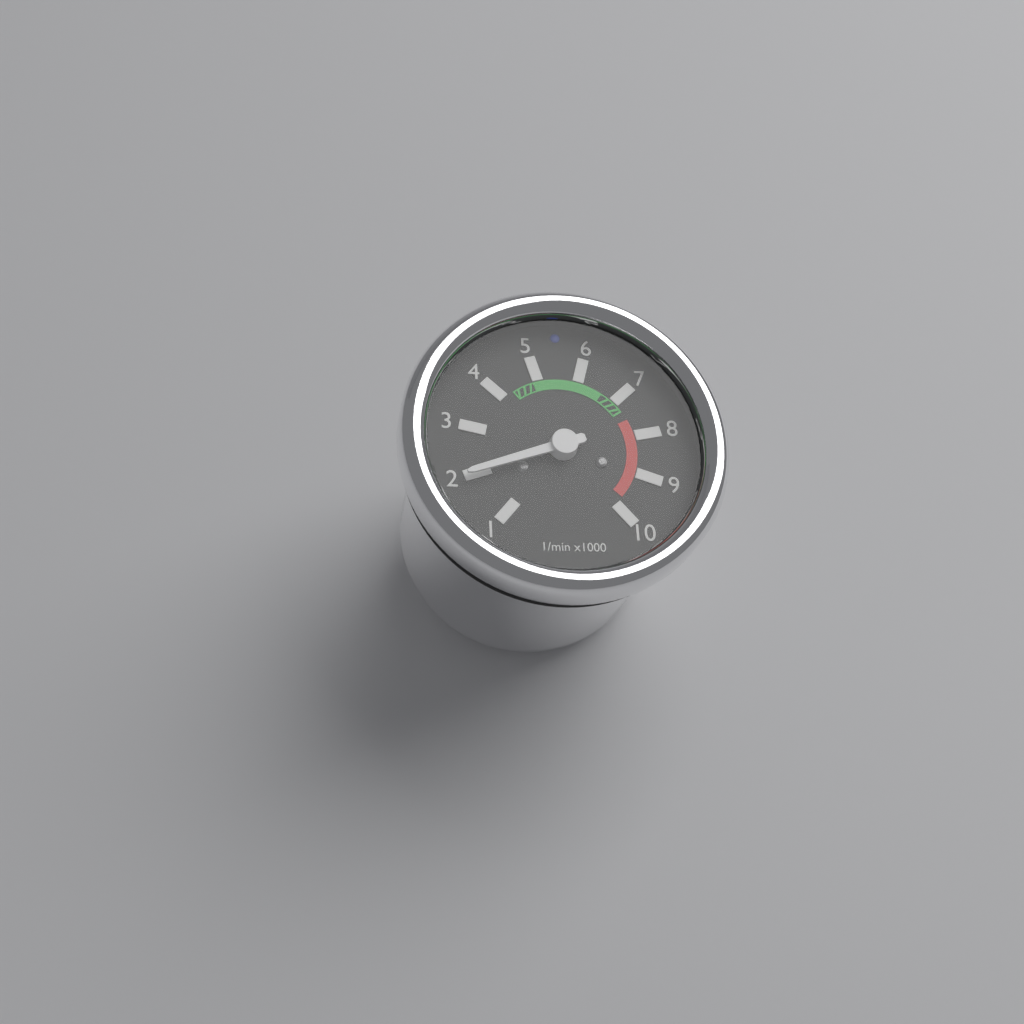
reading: 2000 1/min
